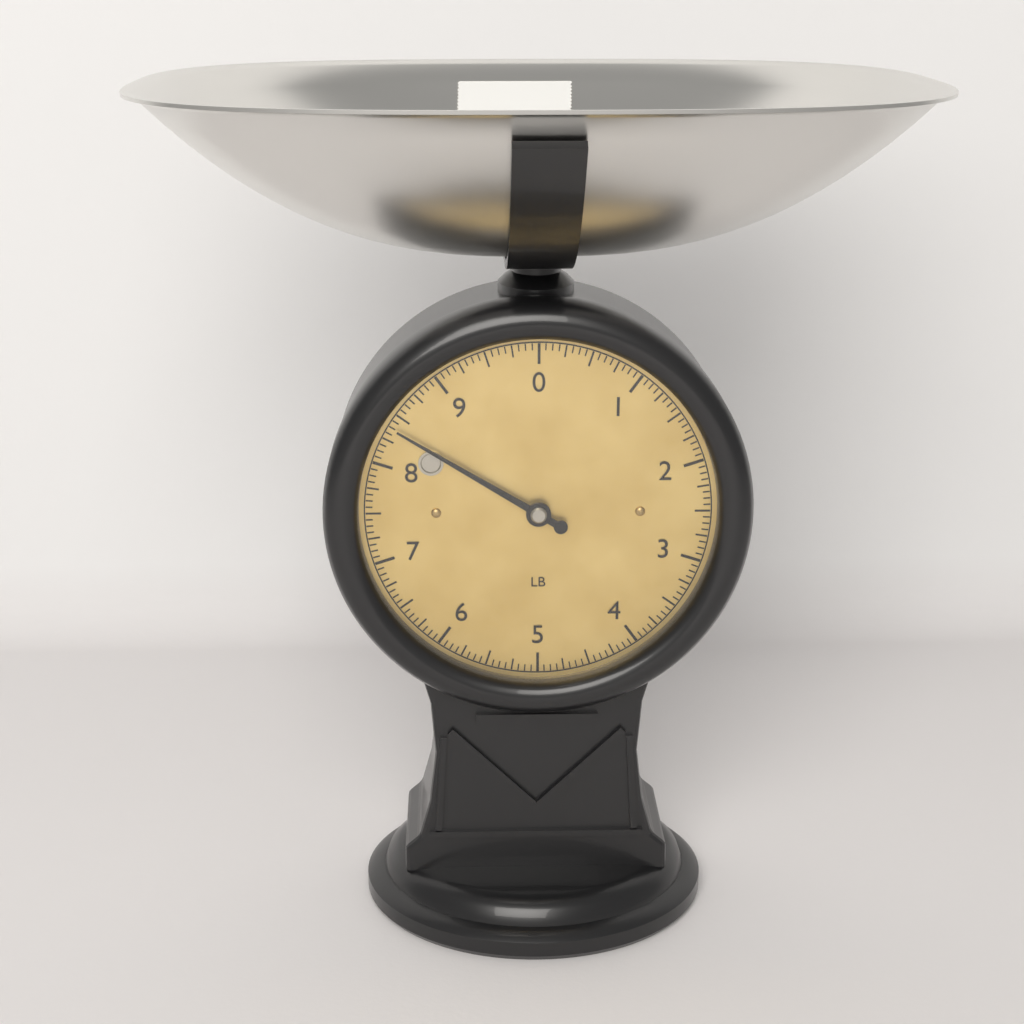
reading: 8.3750 lb
